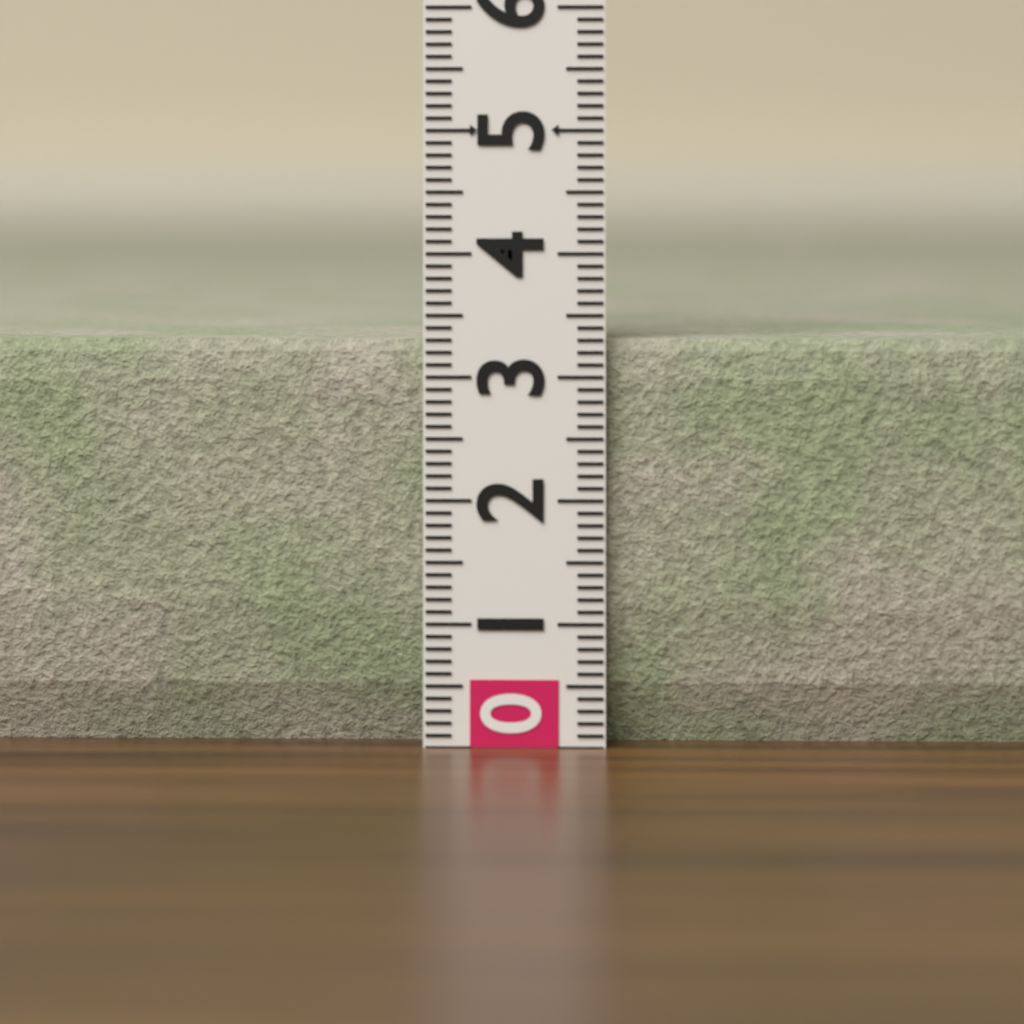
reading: 3.3 (no unit)
